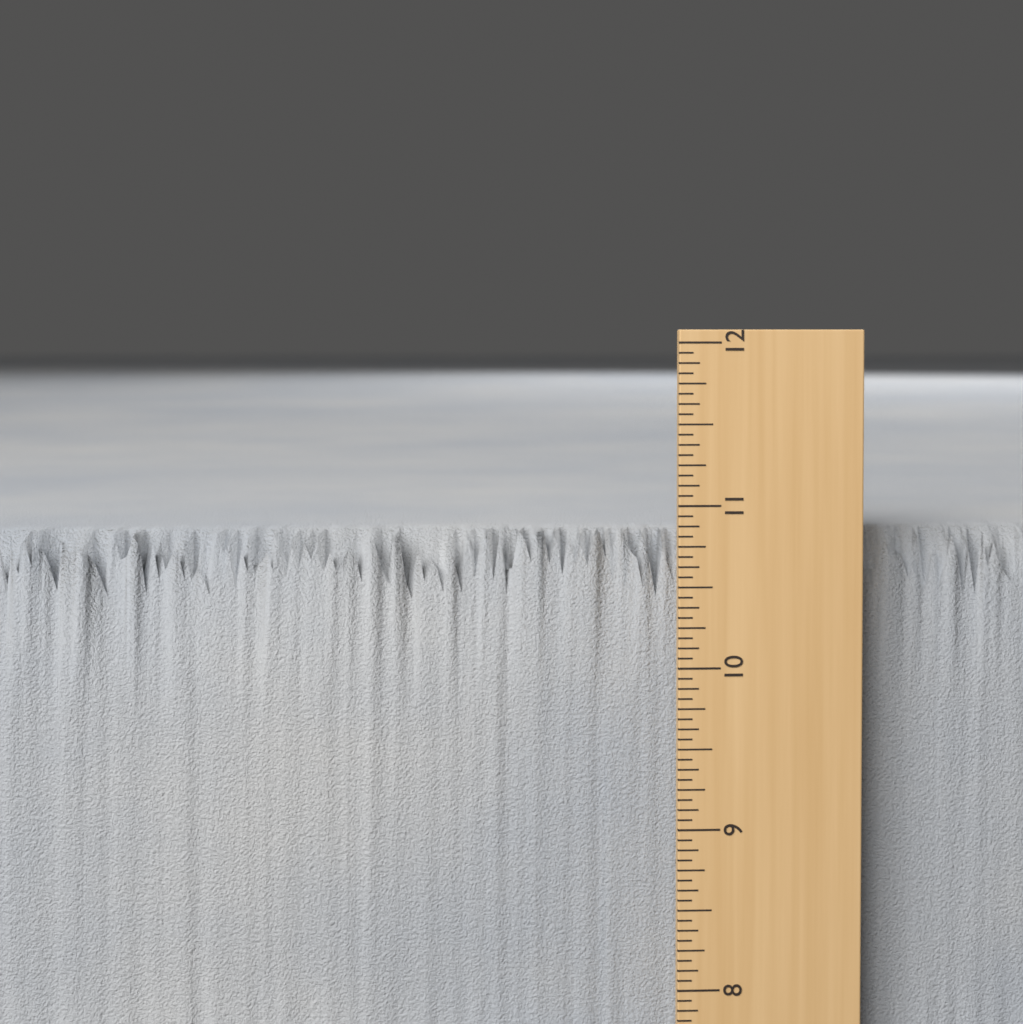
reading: 10.8125 in
